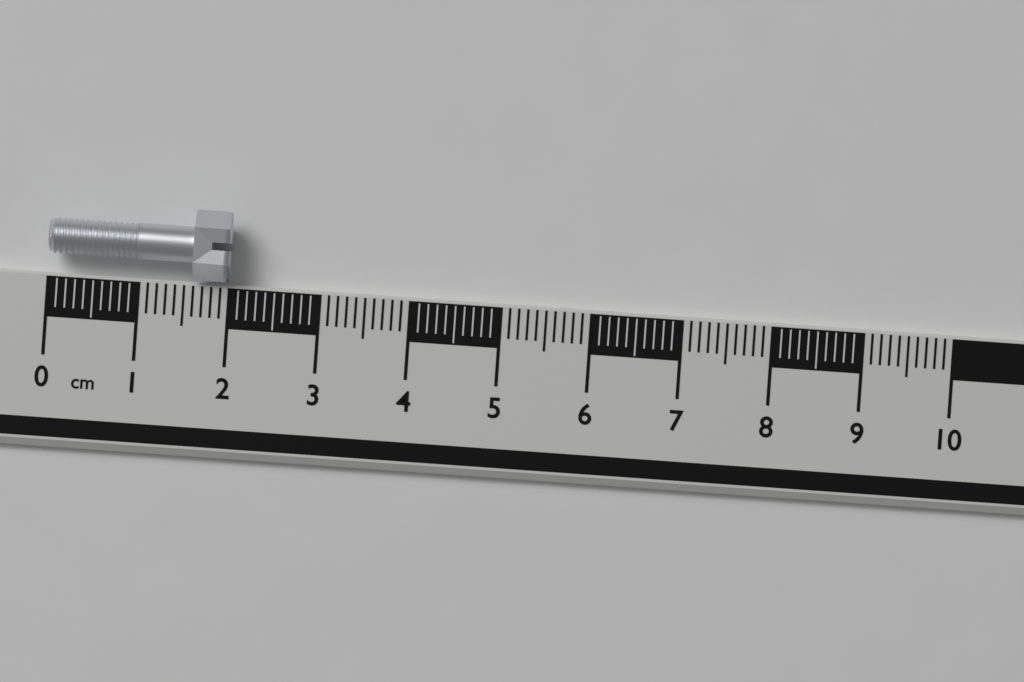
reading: 2.0 cm
